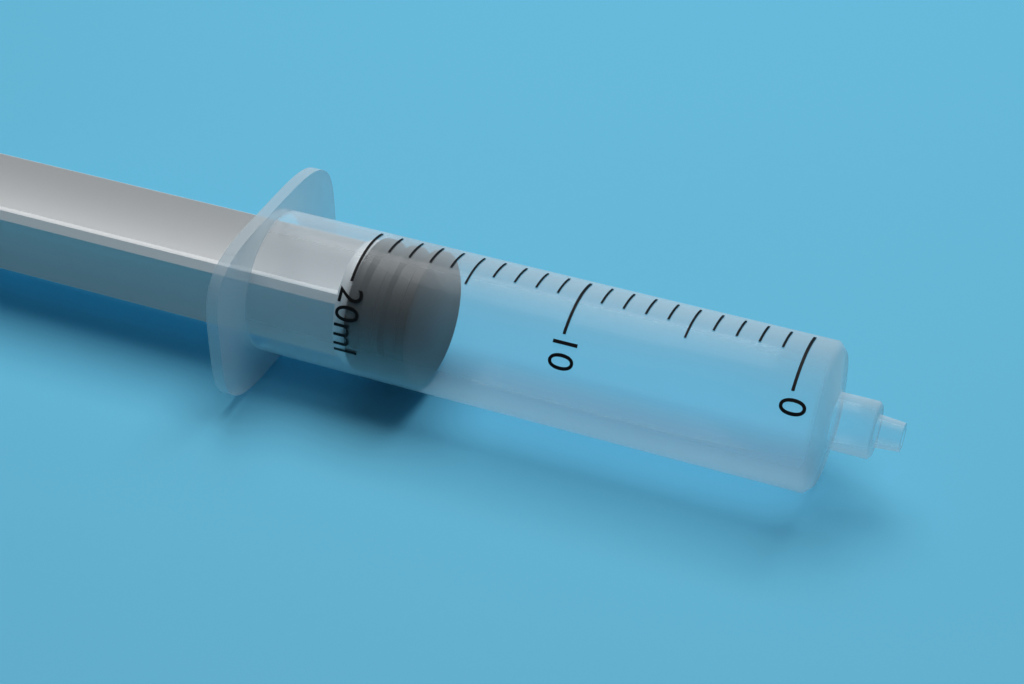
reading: 17 ml
